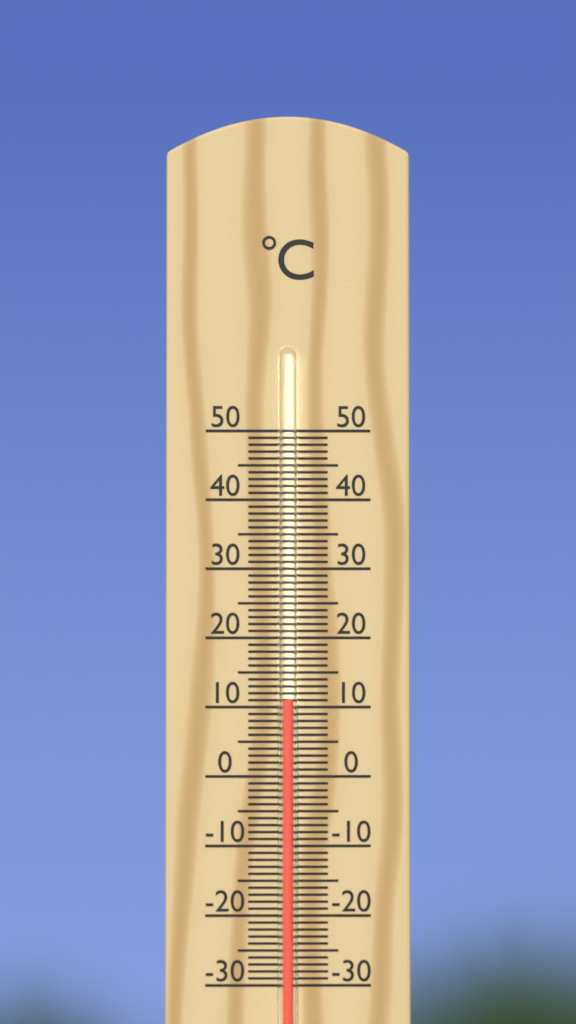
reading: 11 °C
